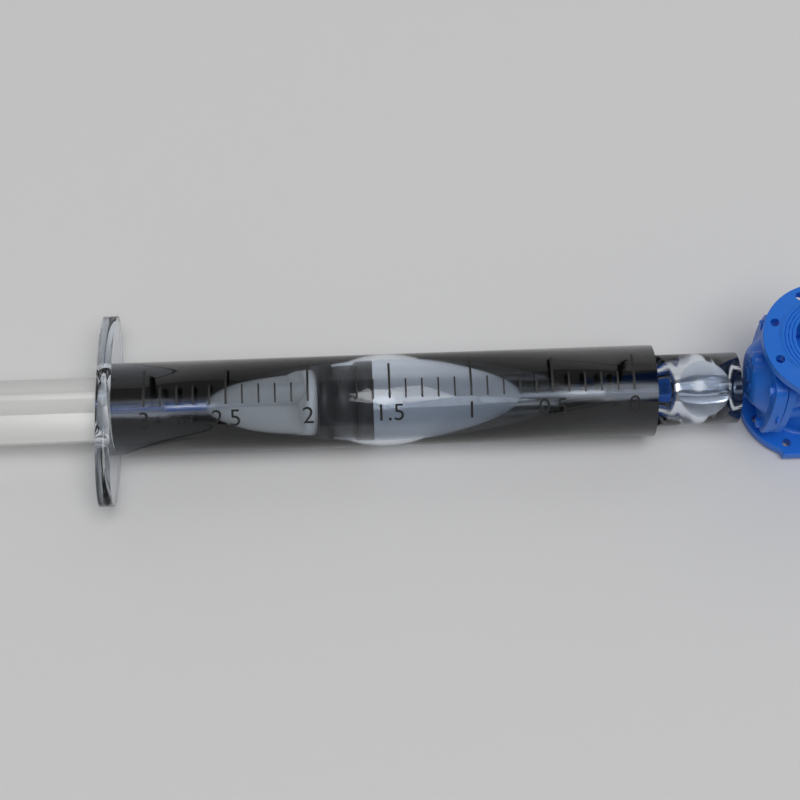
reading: 1.6 ml
